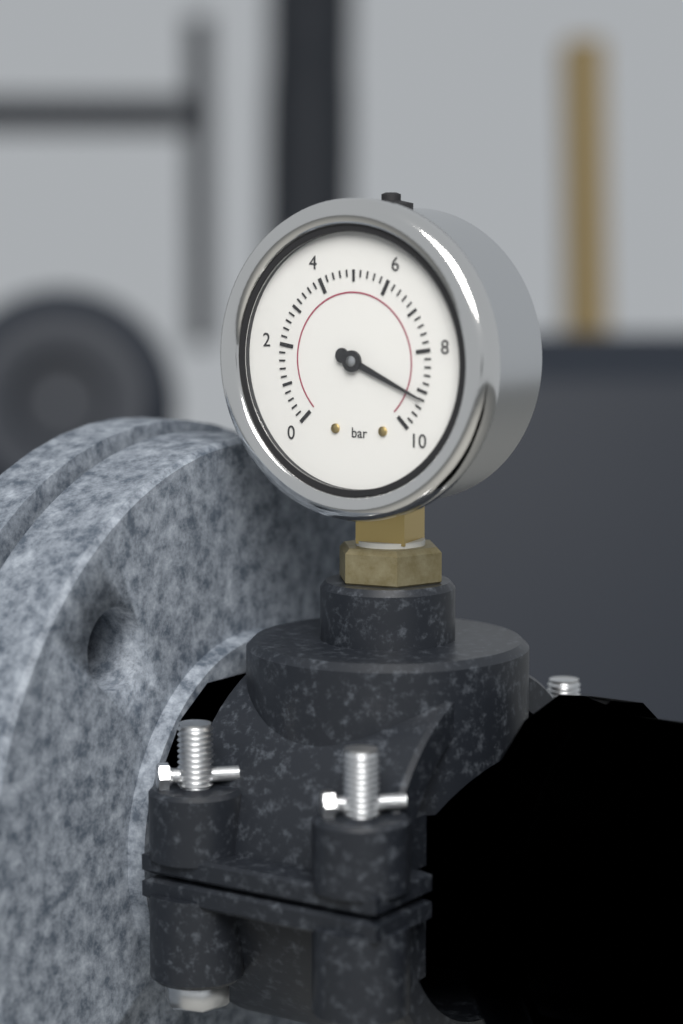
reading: 9.2 bar
